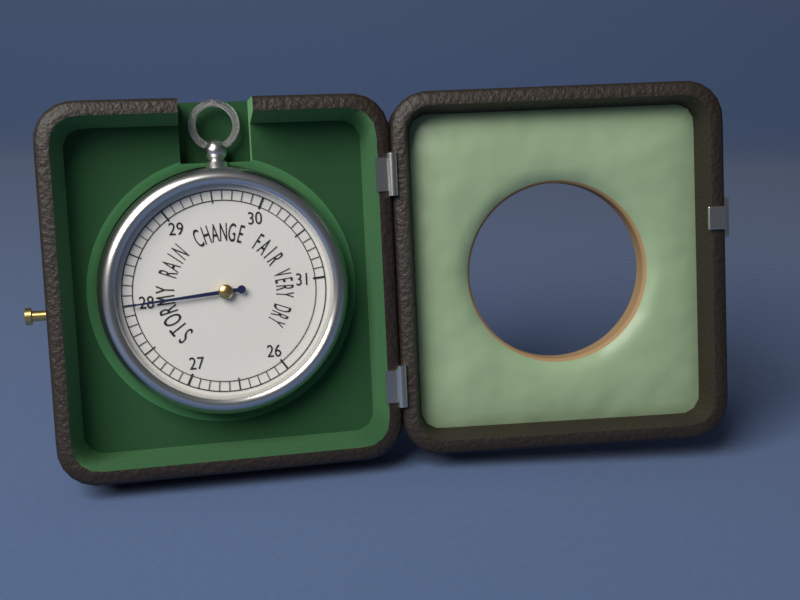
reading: 28.0 (no unit)
